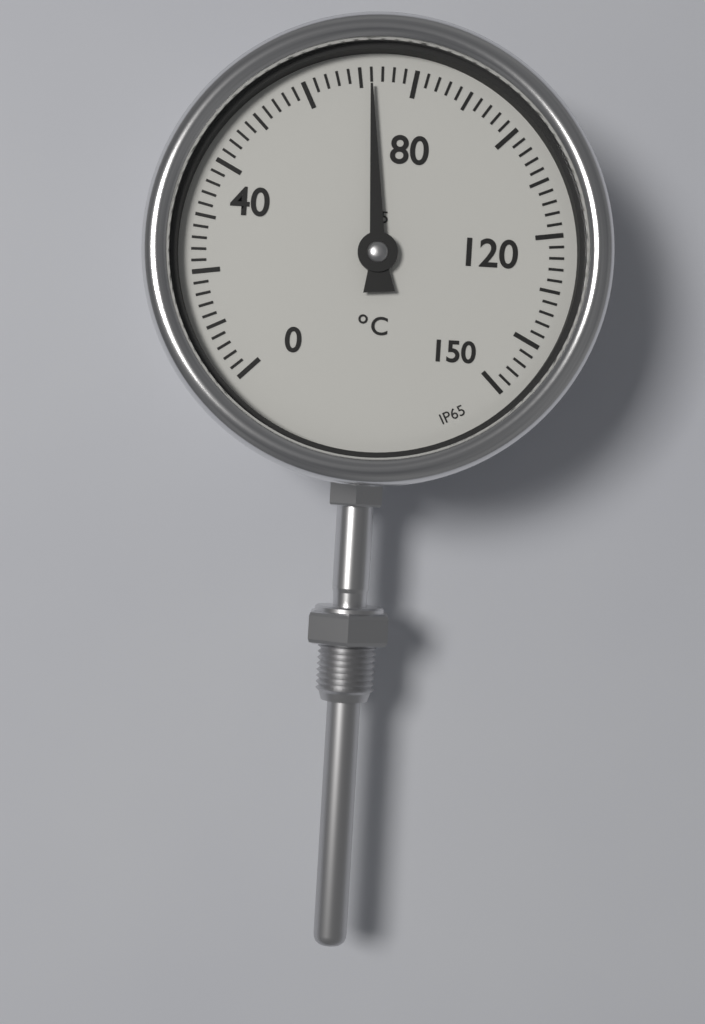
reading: 72 °C
